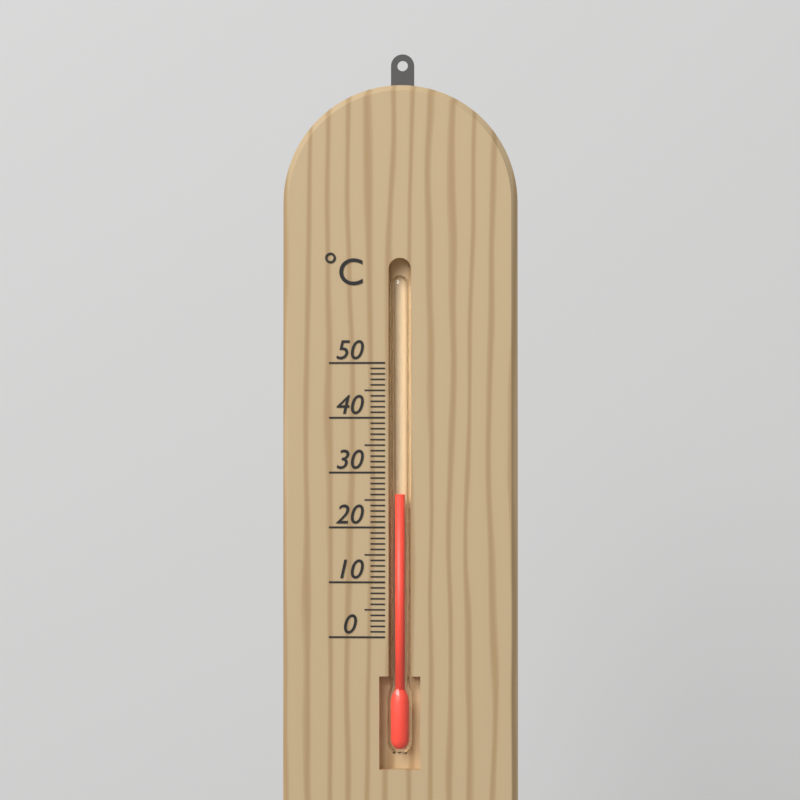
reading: 26 °C
